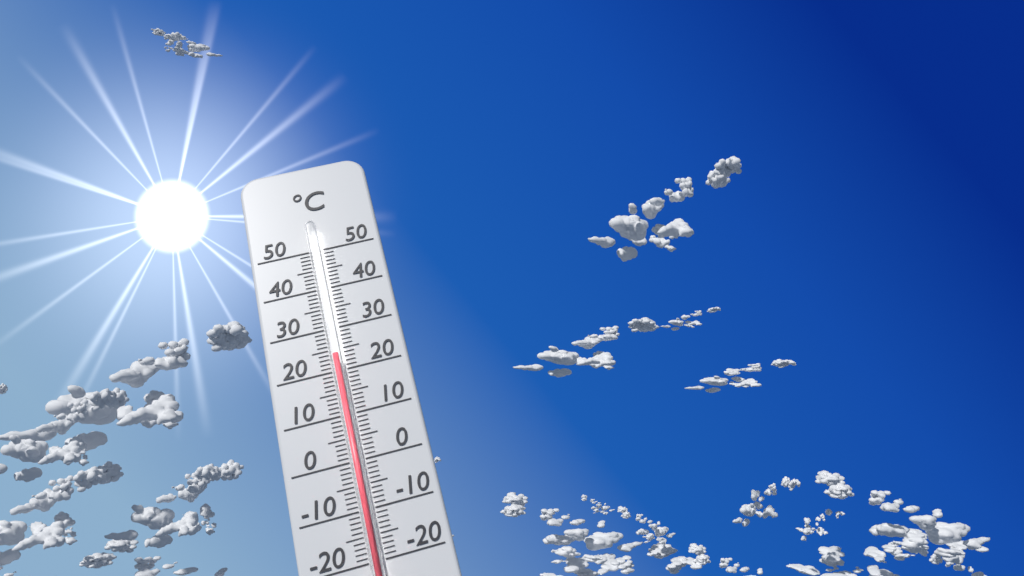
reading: 23 °C
